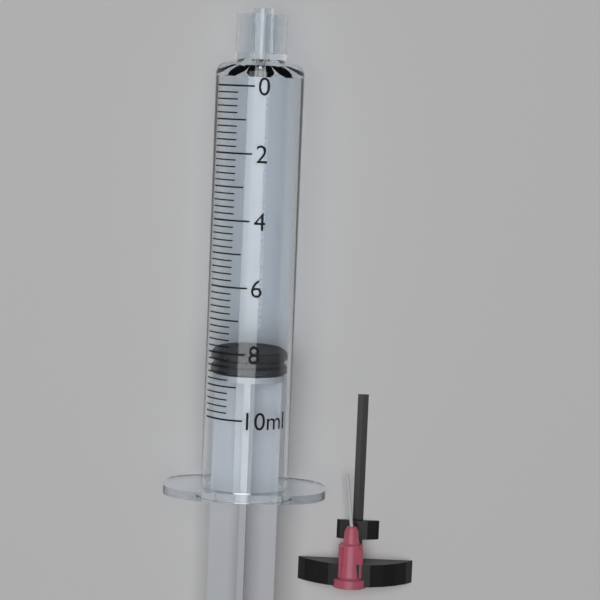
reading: 8.0 ml
